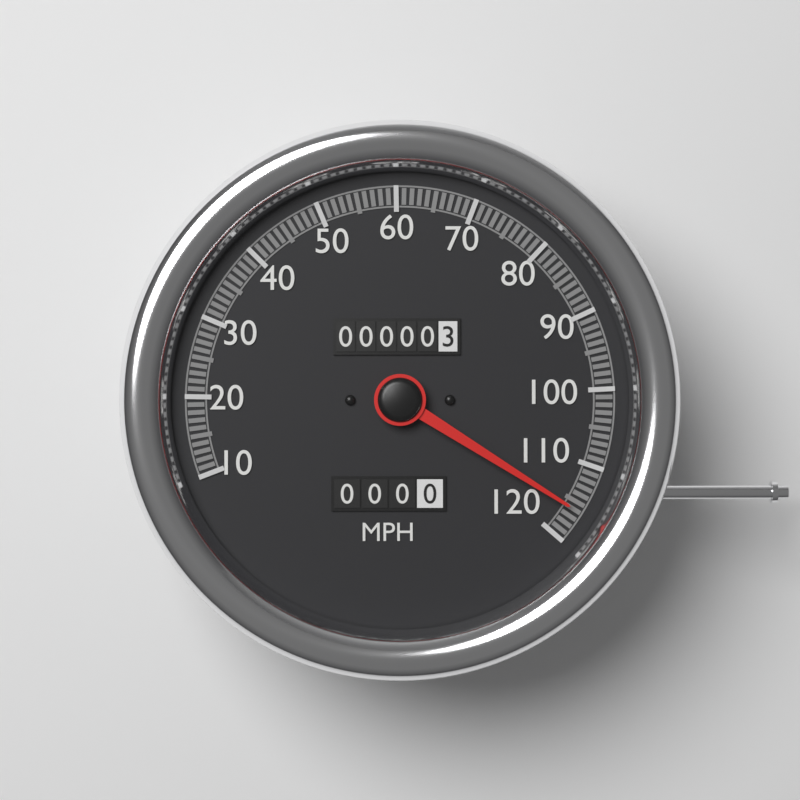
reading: 116 MPH
